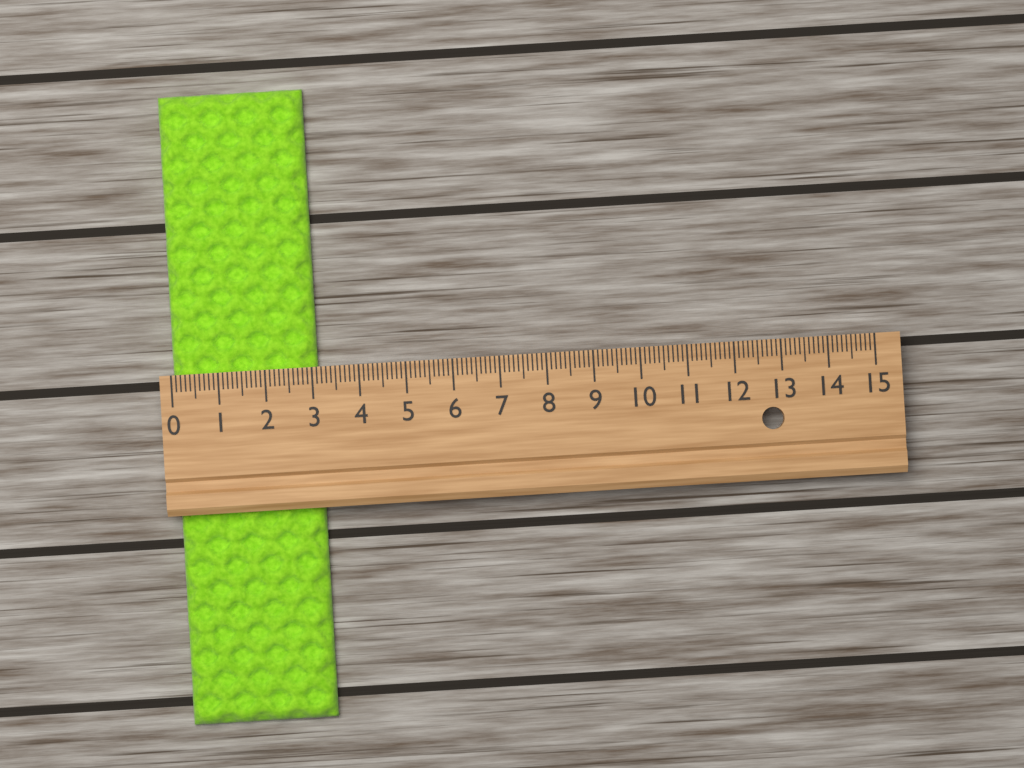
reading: 3.1 (no unit)
